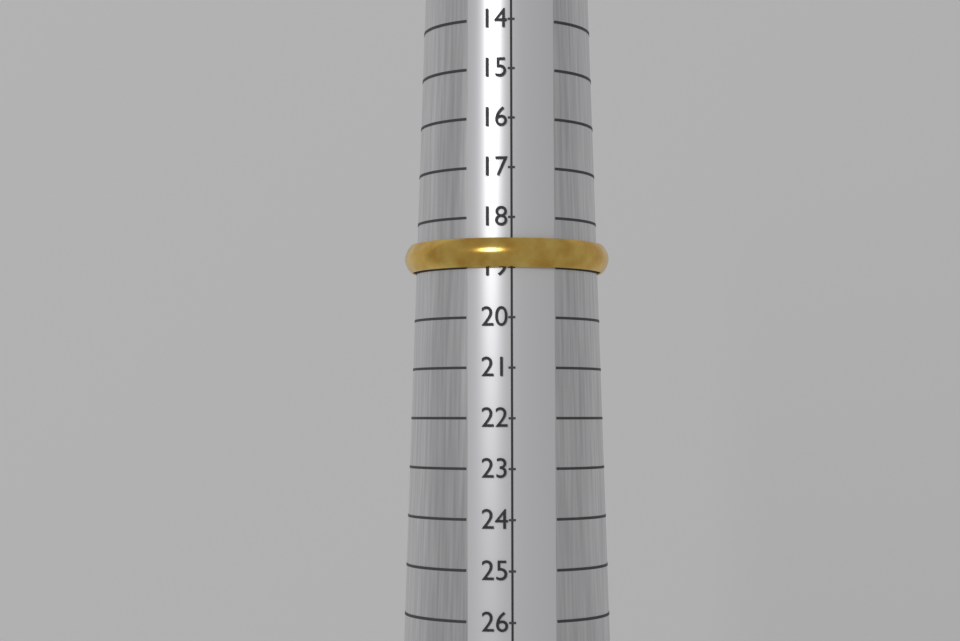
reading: 19 (no unit)
